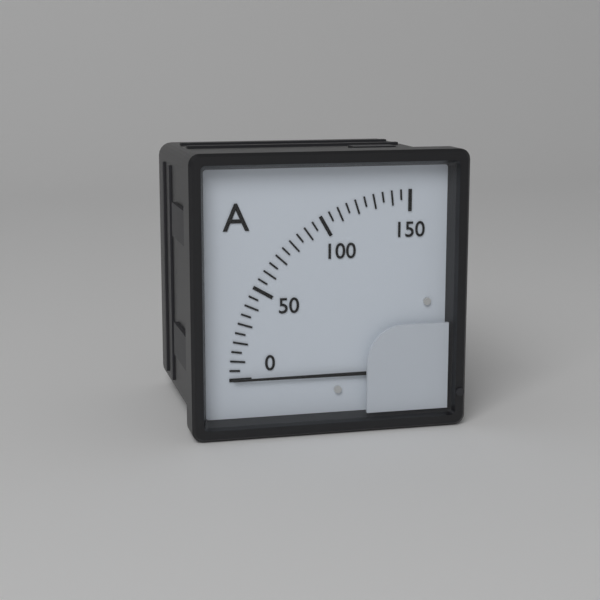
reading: 0 A
